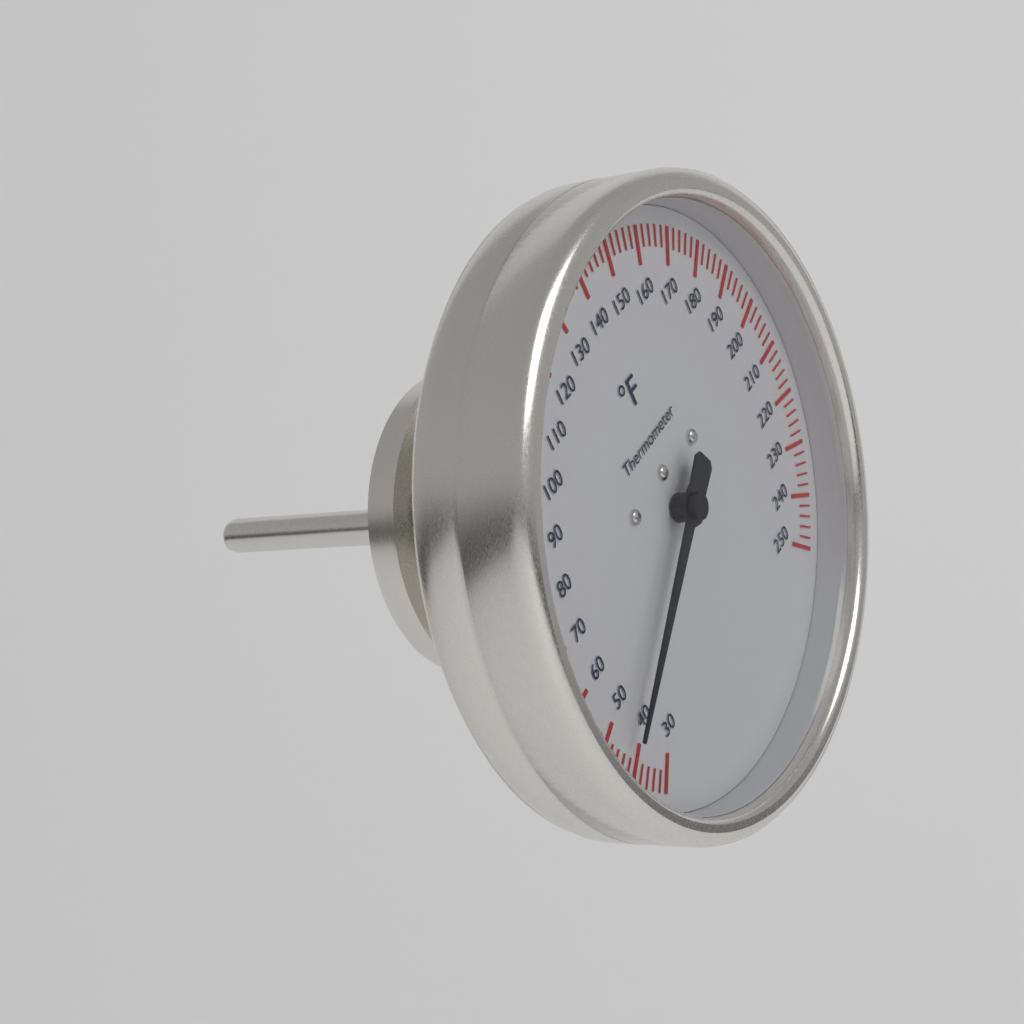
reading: 44 °F
